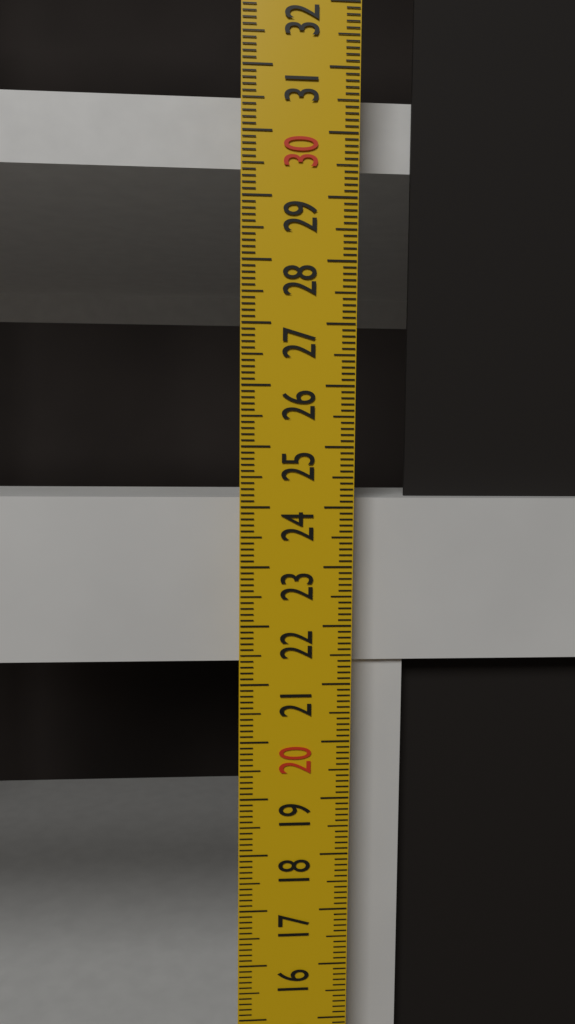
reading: 24.1 cm
